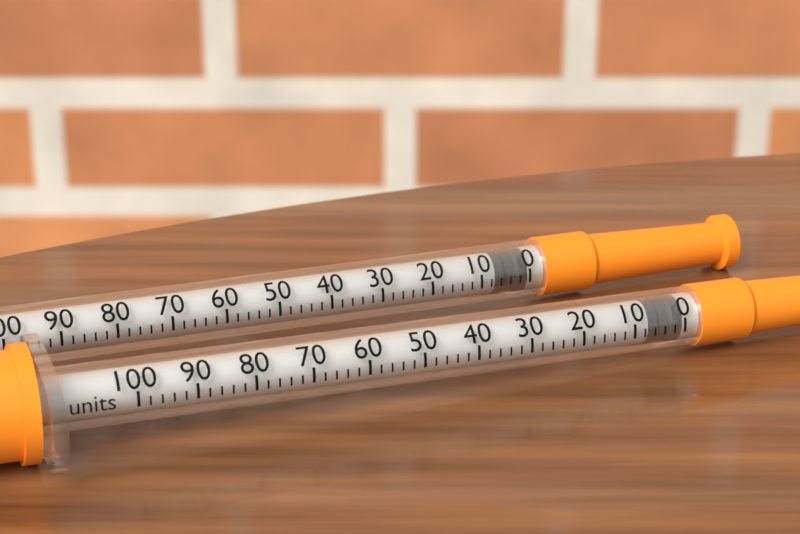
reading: 0 units
